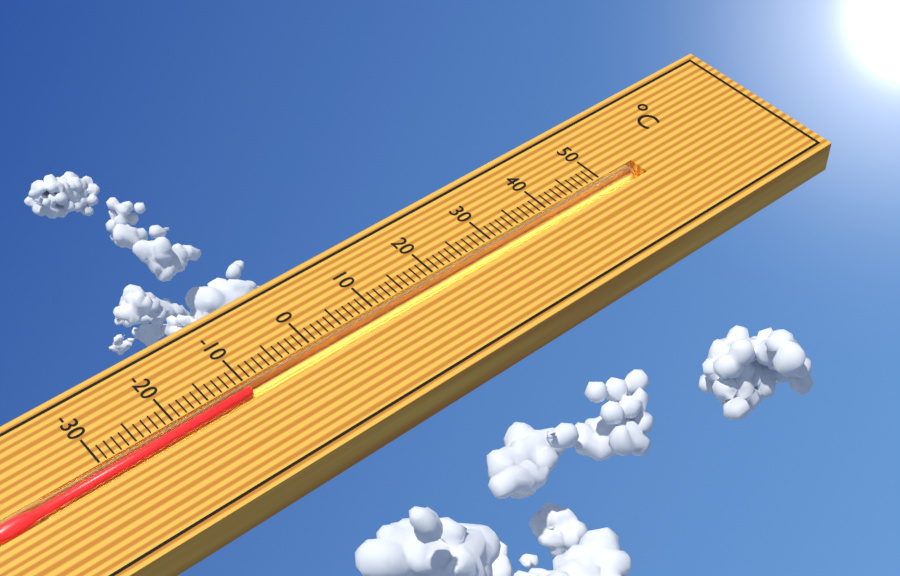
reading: -10 °C
